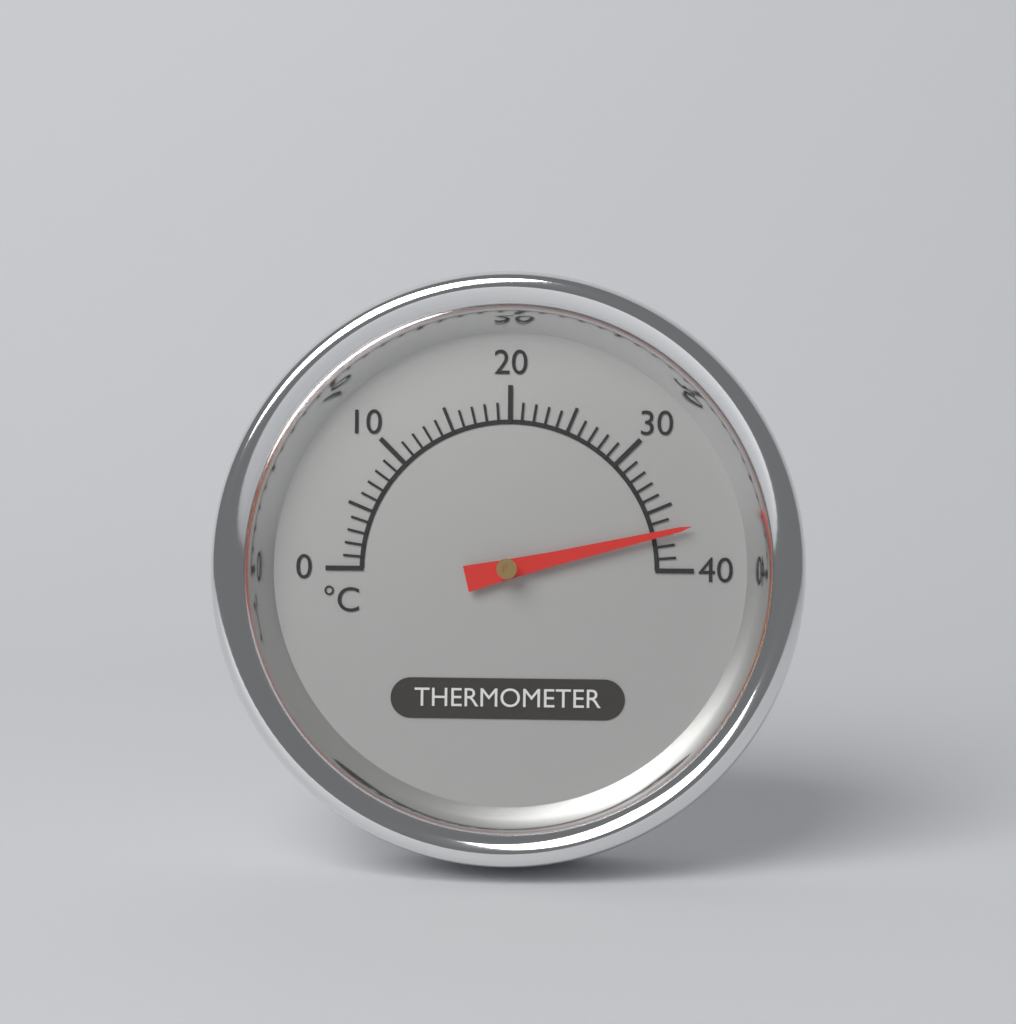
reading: 37 °C
